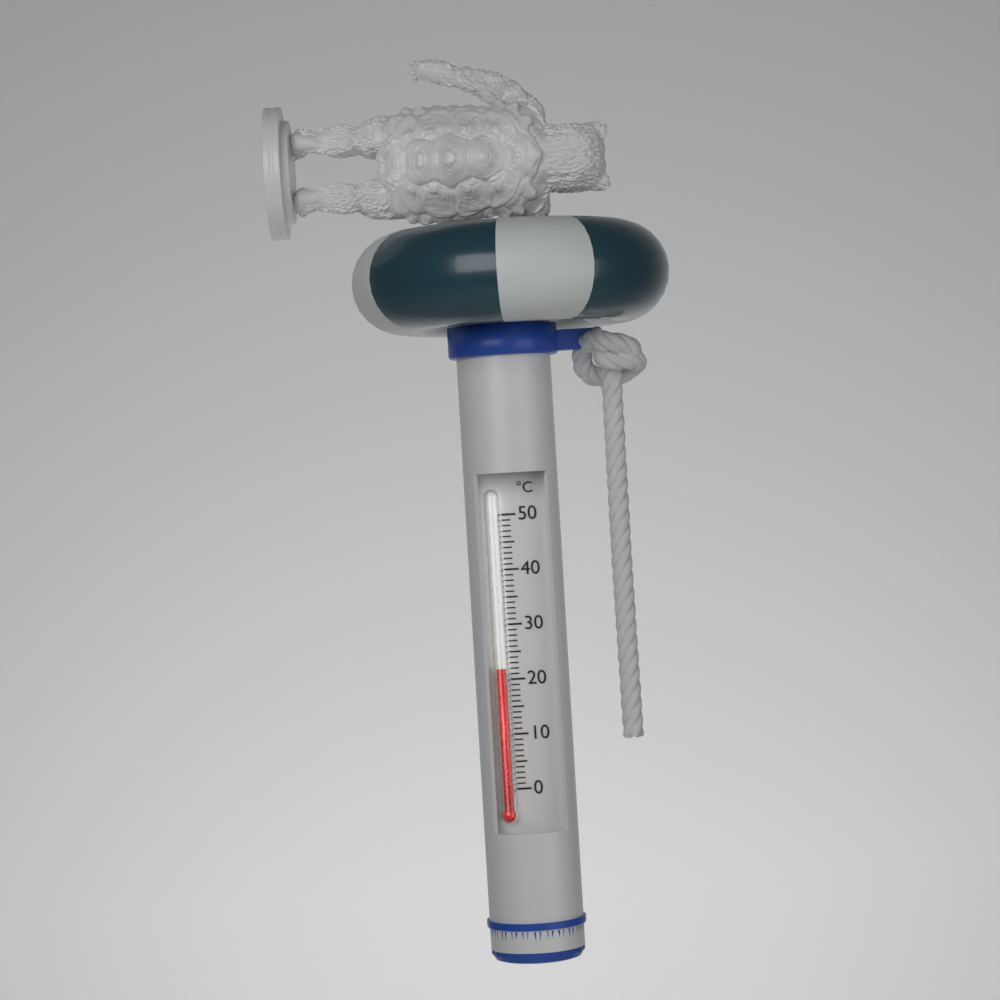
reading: 22 °C
